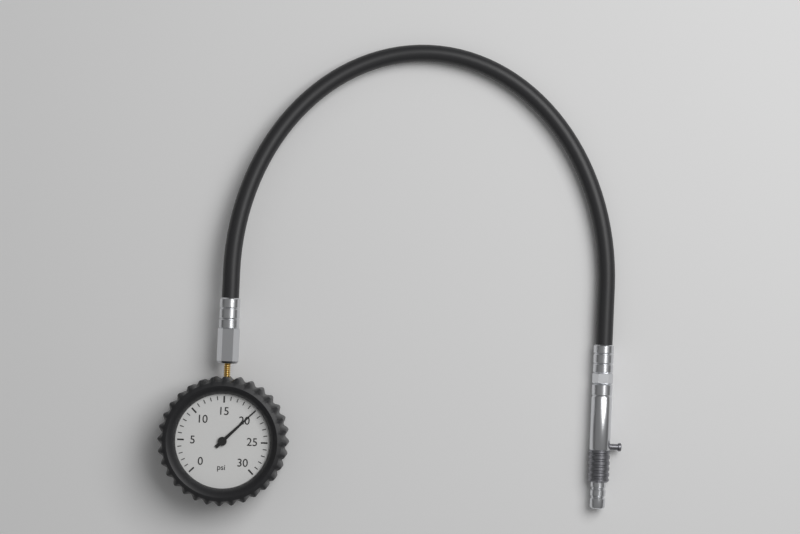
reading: 20 psi
